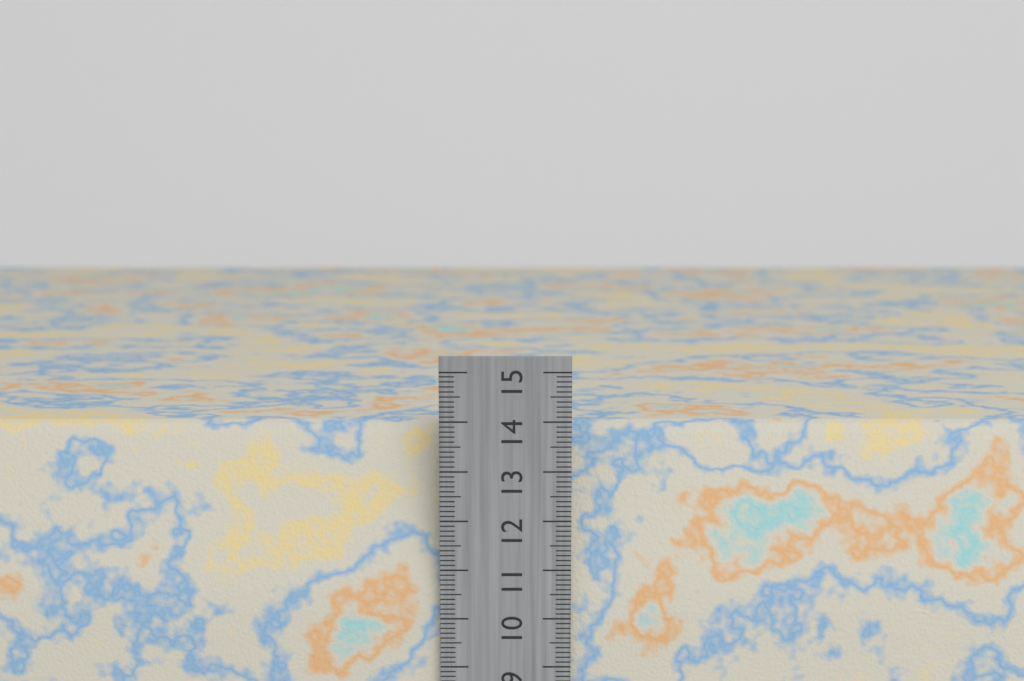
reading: 13.8 cm
